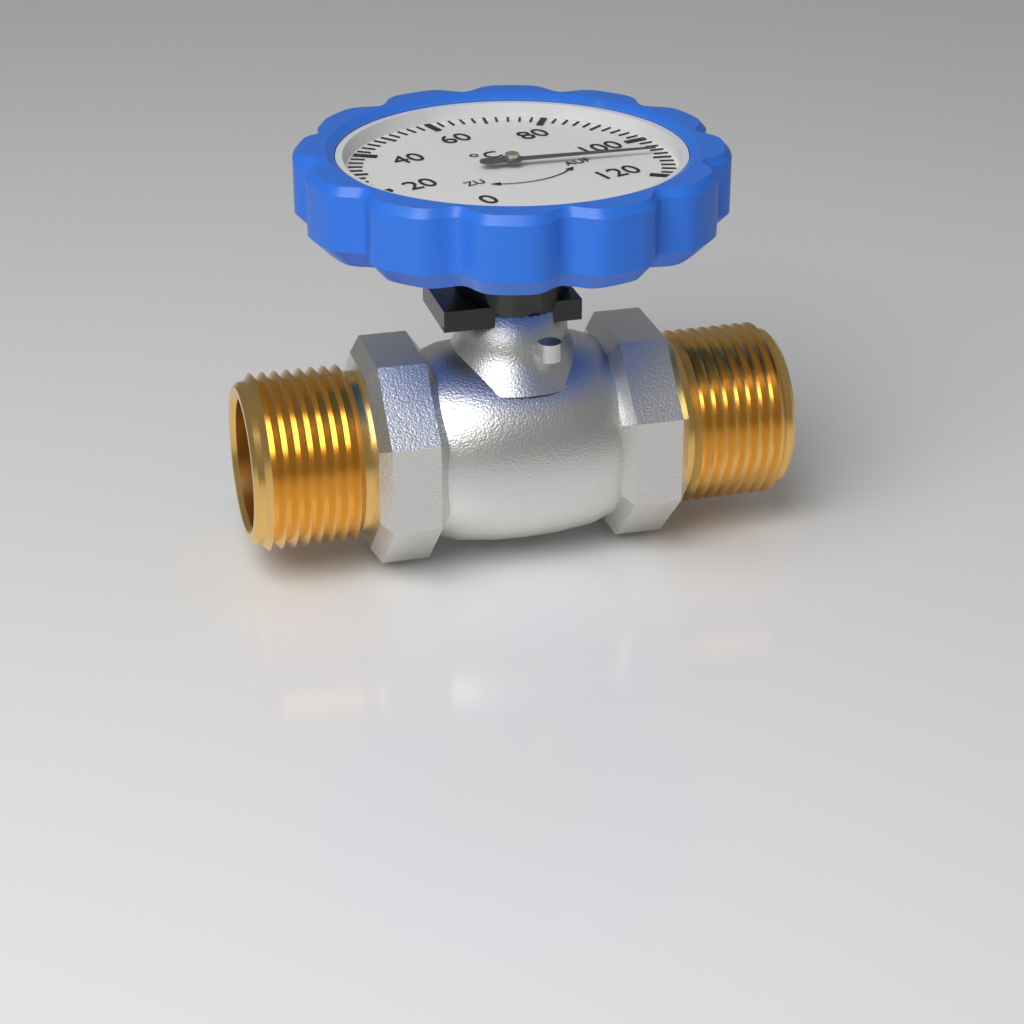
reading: 108 °C
